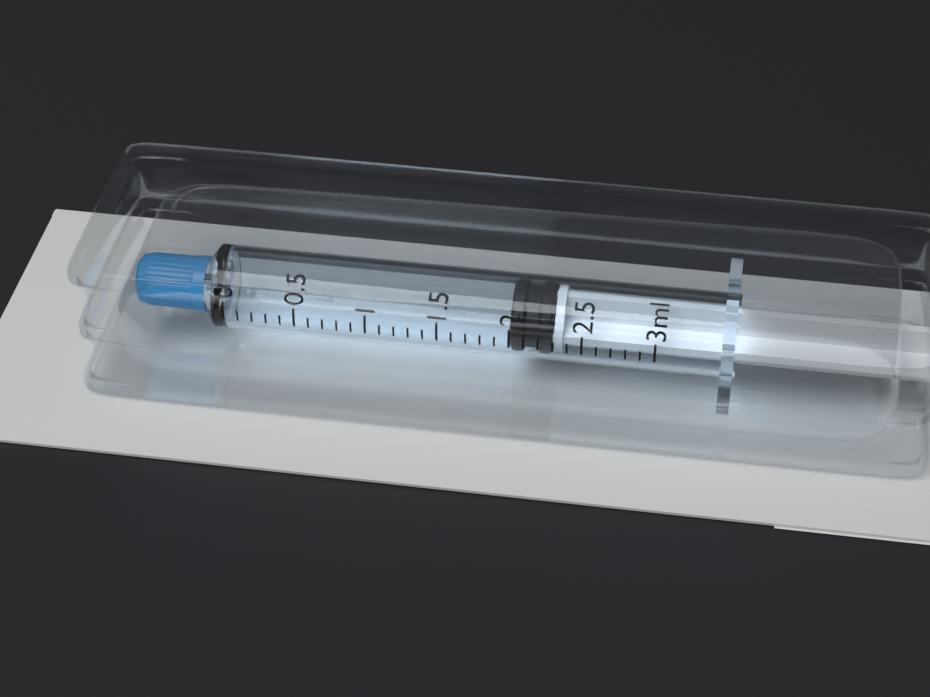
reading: 2.0 ml
